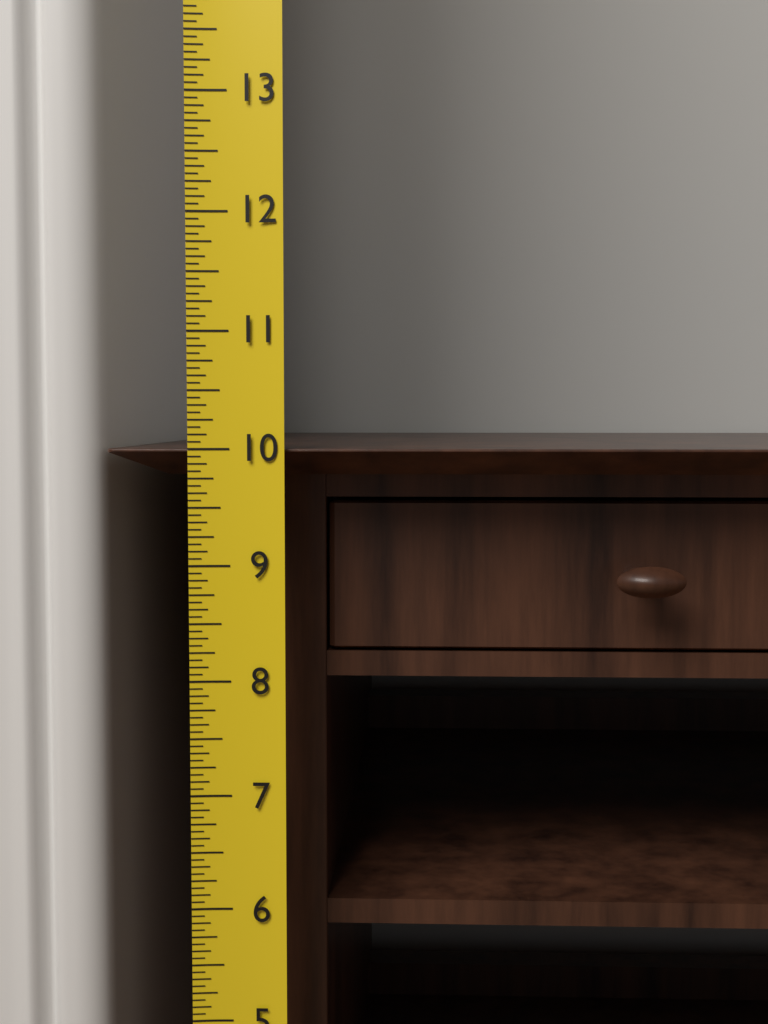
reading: 10.0000 (no unit)
